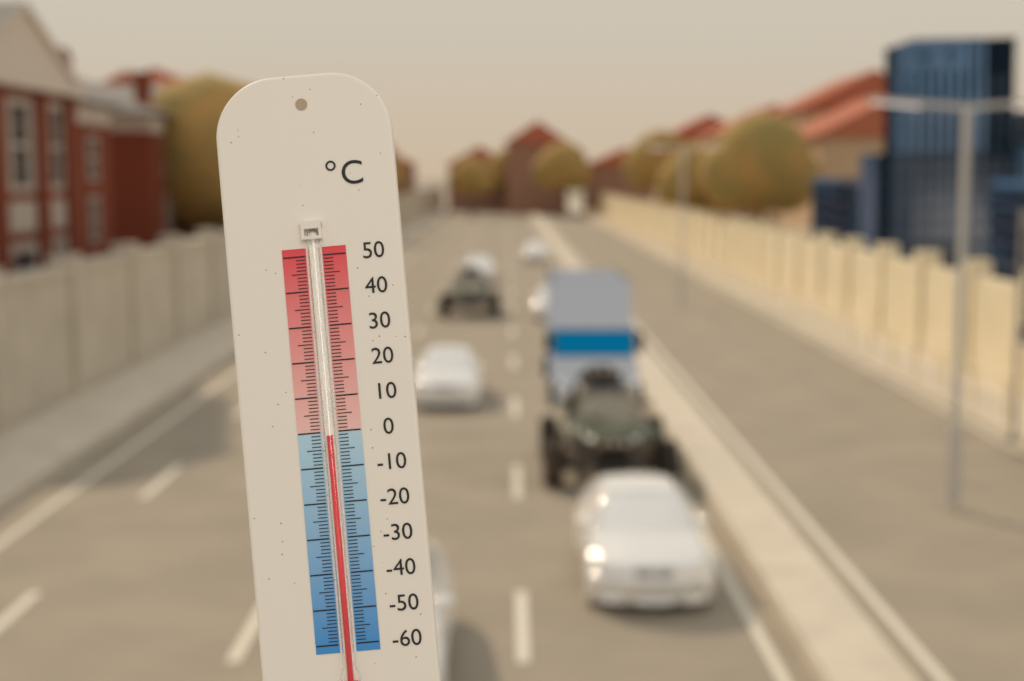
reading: -1 °C
